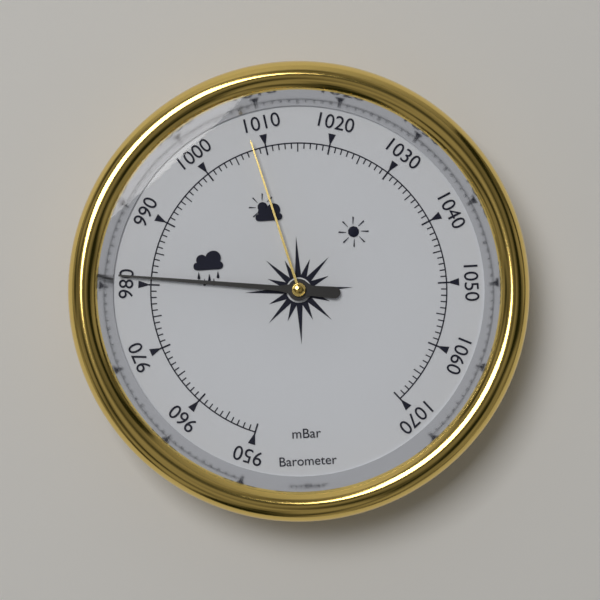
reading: 981 mbar
